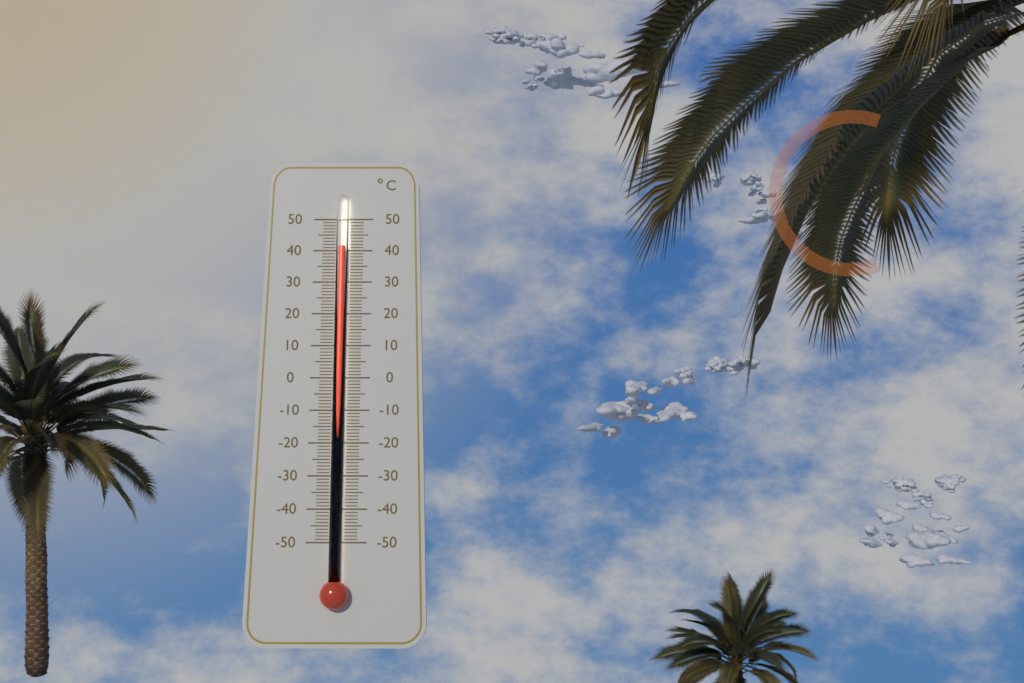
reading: 41 °C
